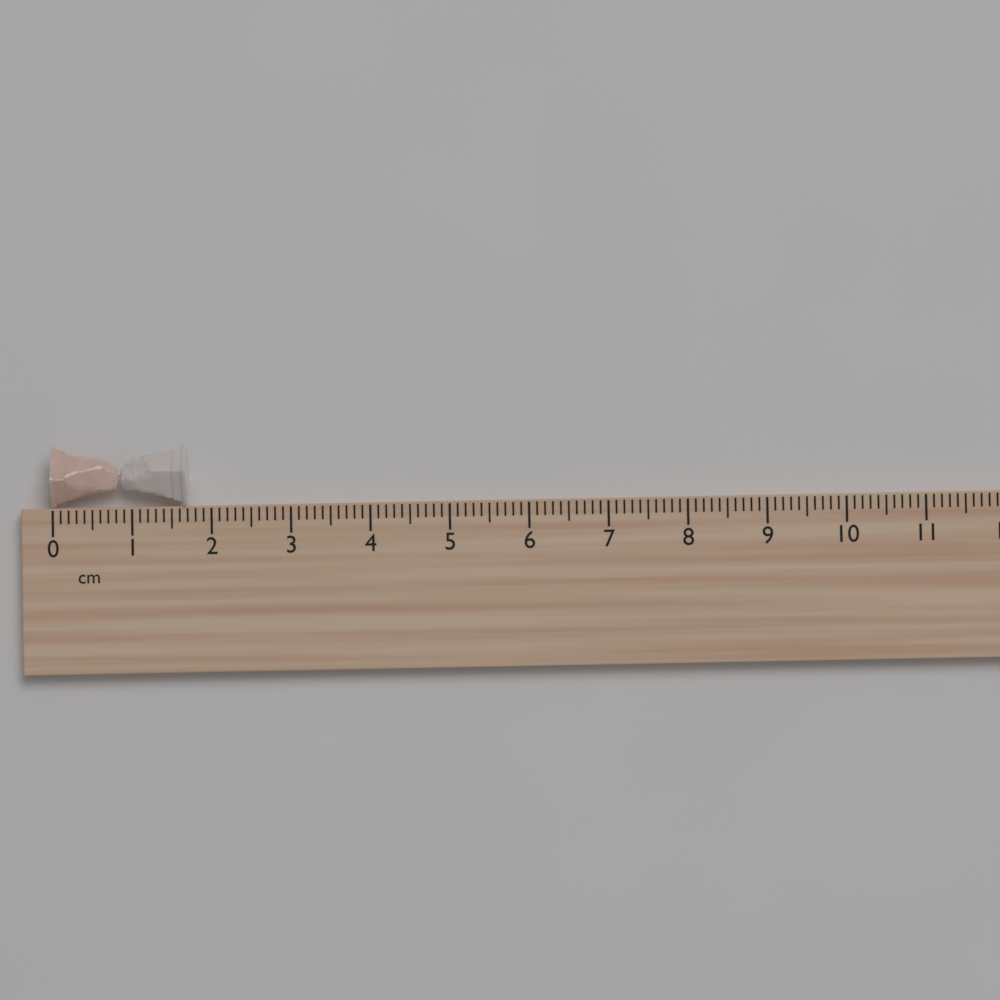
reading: 1.7 cm
